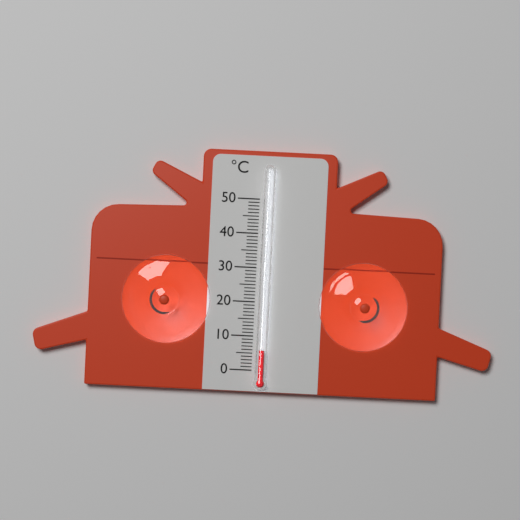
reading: 6 °C
